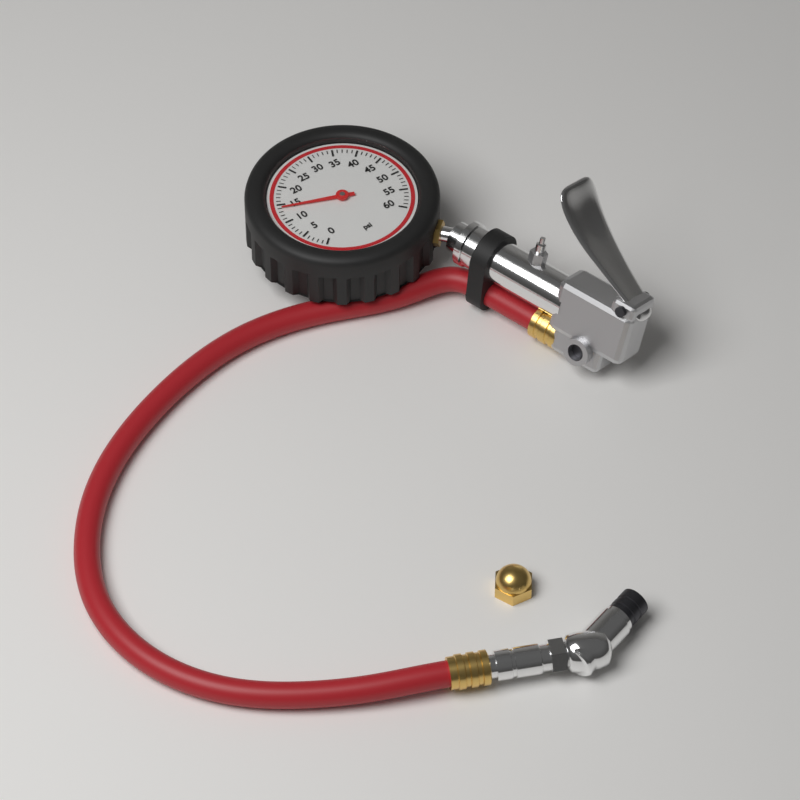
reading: 14 psi
